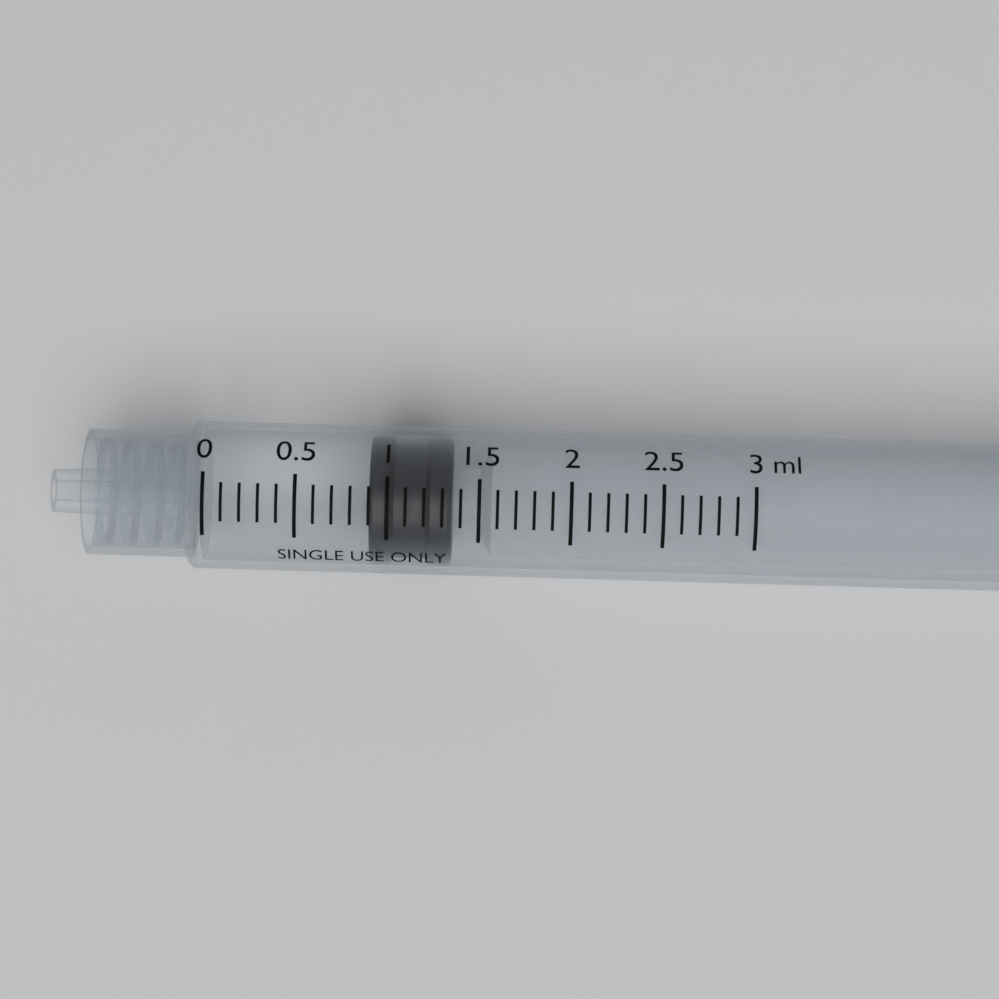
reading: 0.9 ml
